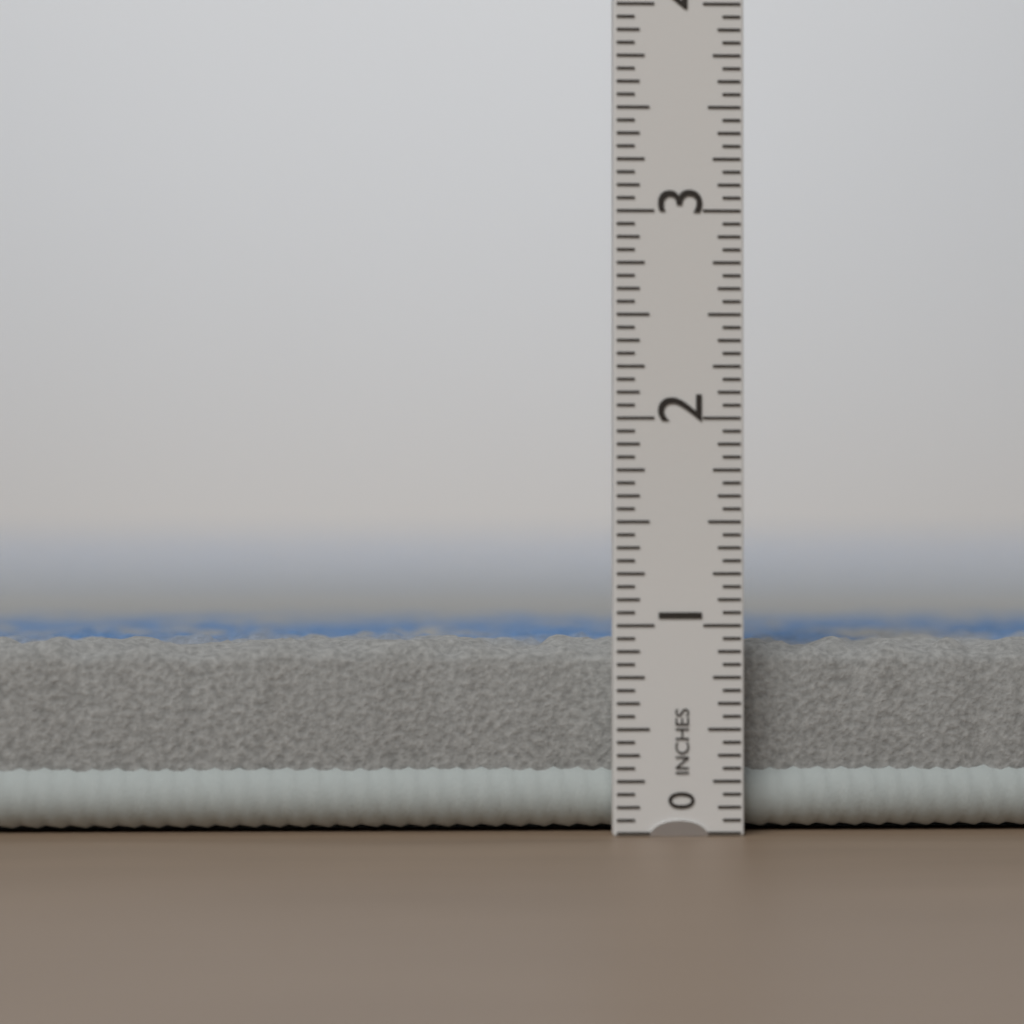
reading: 0.9375 in
